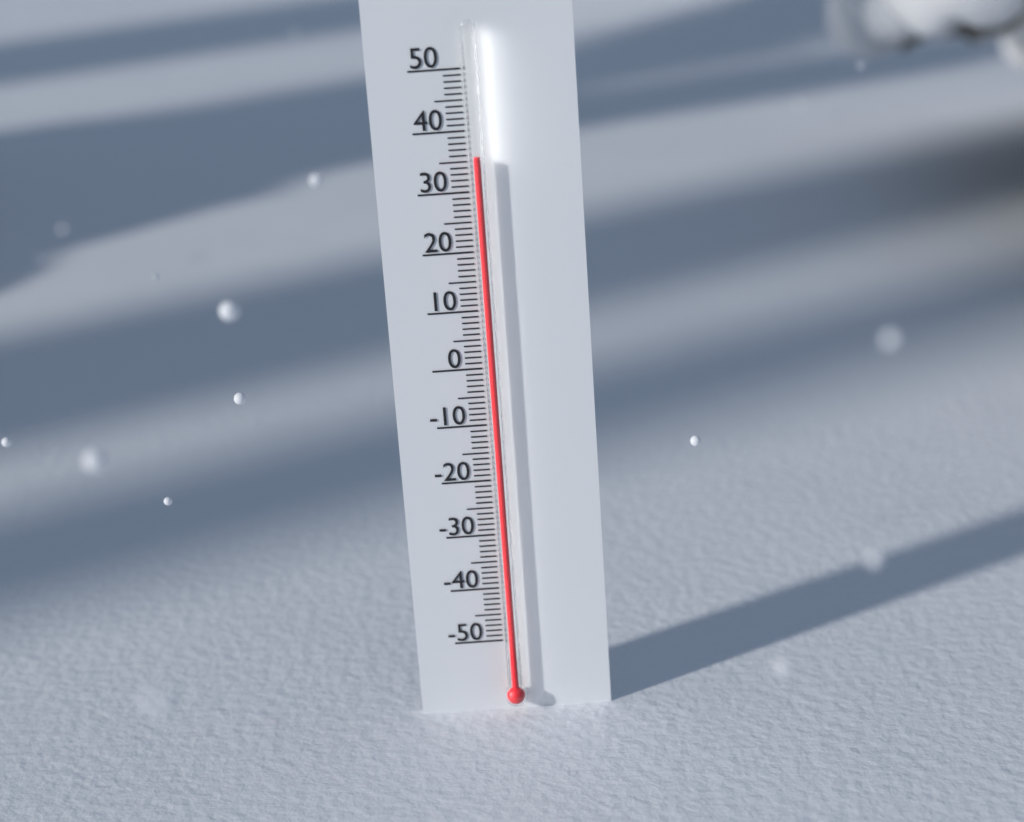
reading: 36 (no unit)
